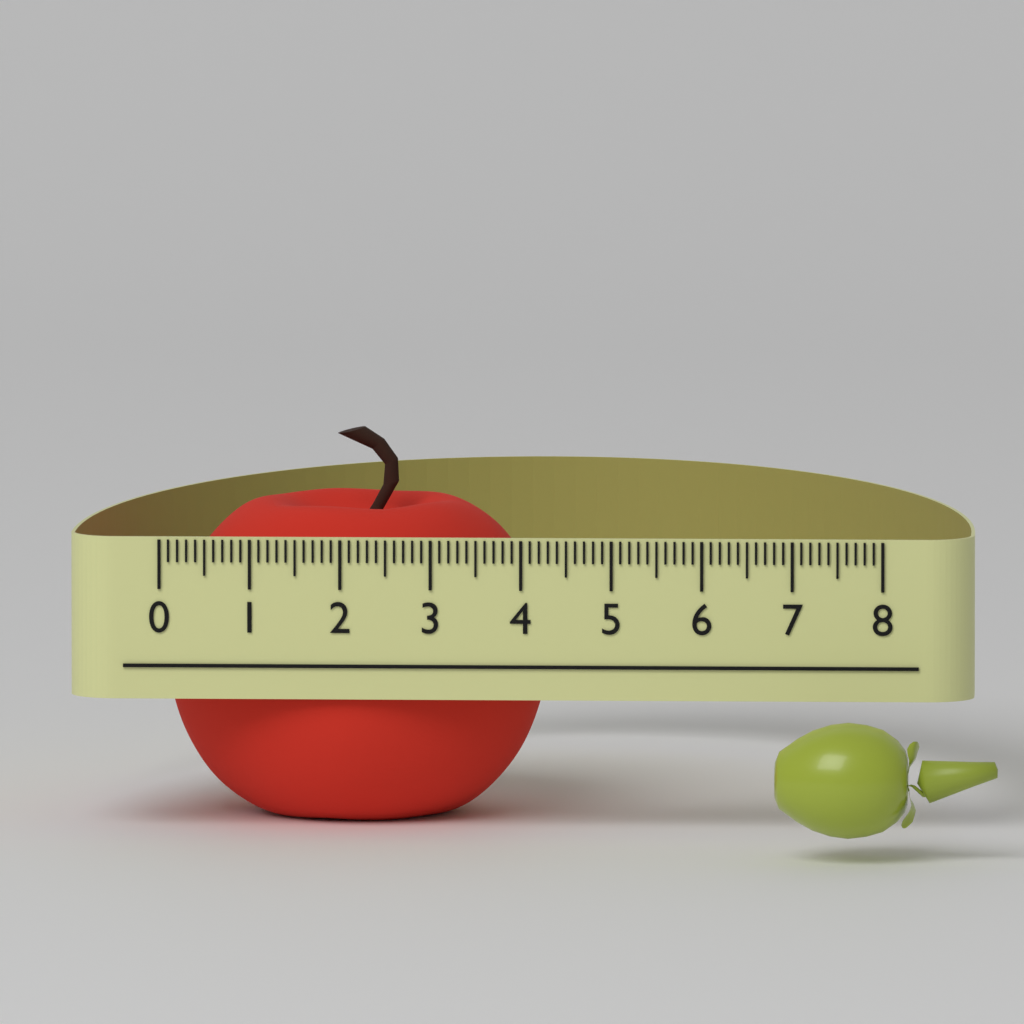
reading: 4.2 (no unit)
